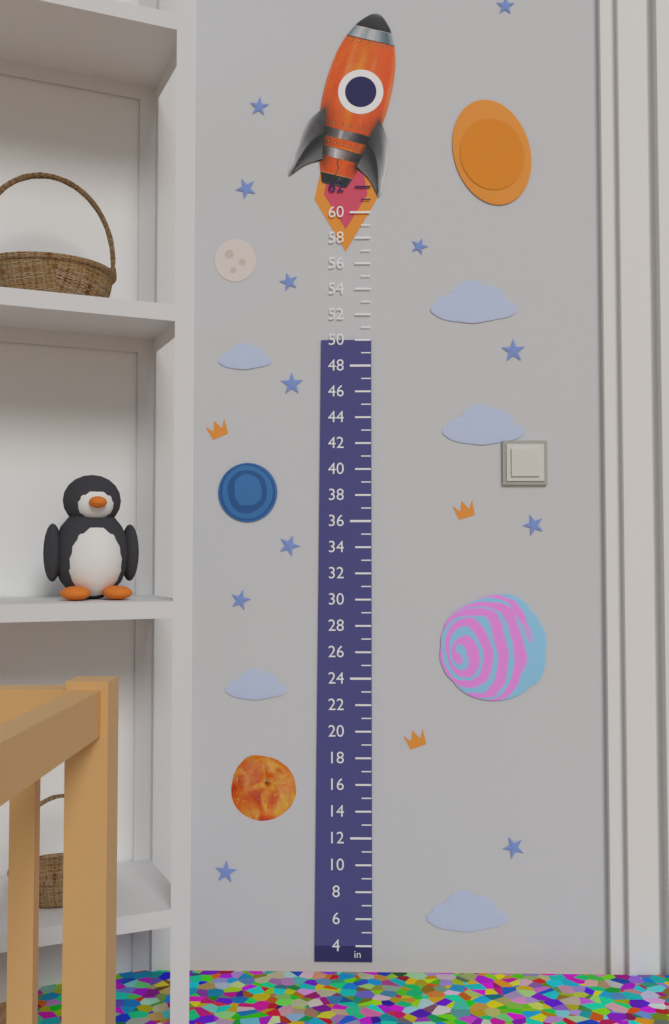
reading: 50 in
